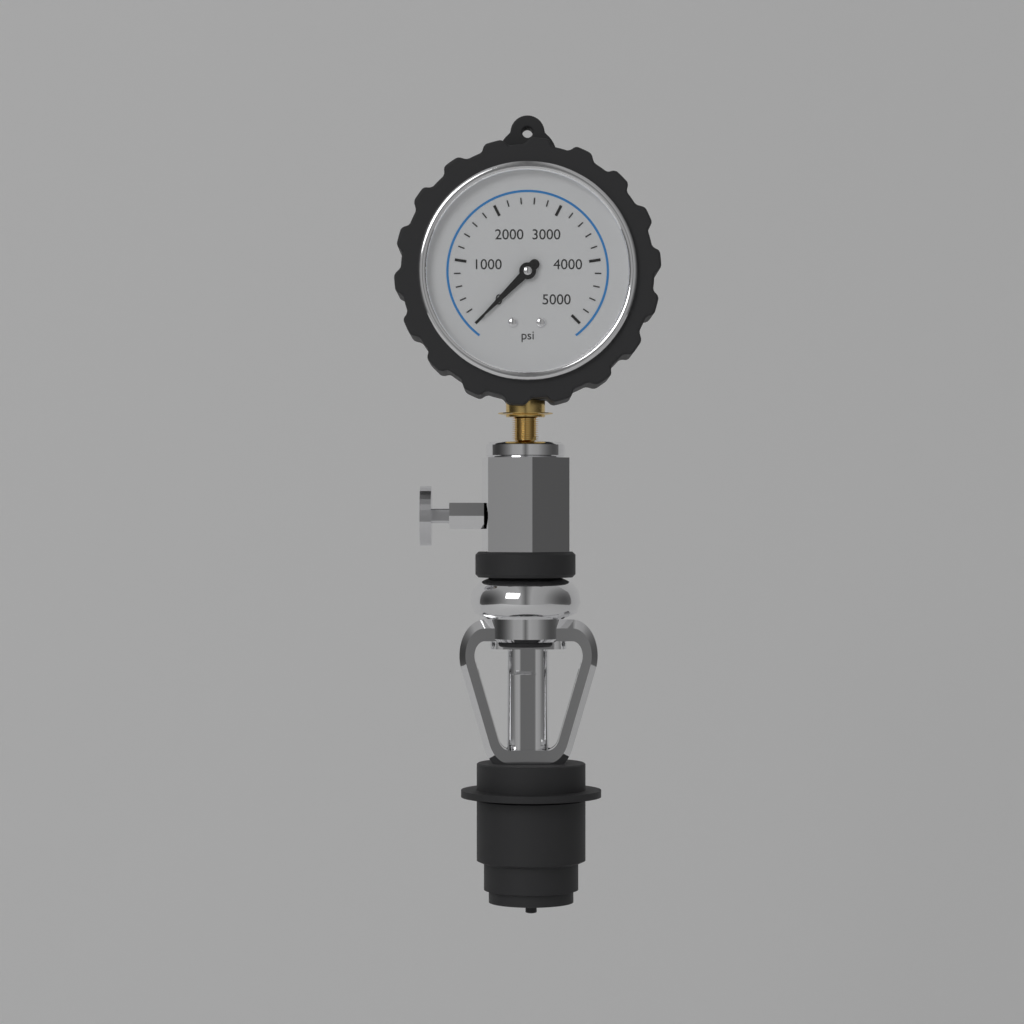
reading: 0 psi
